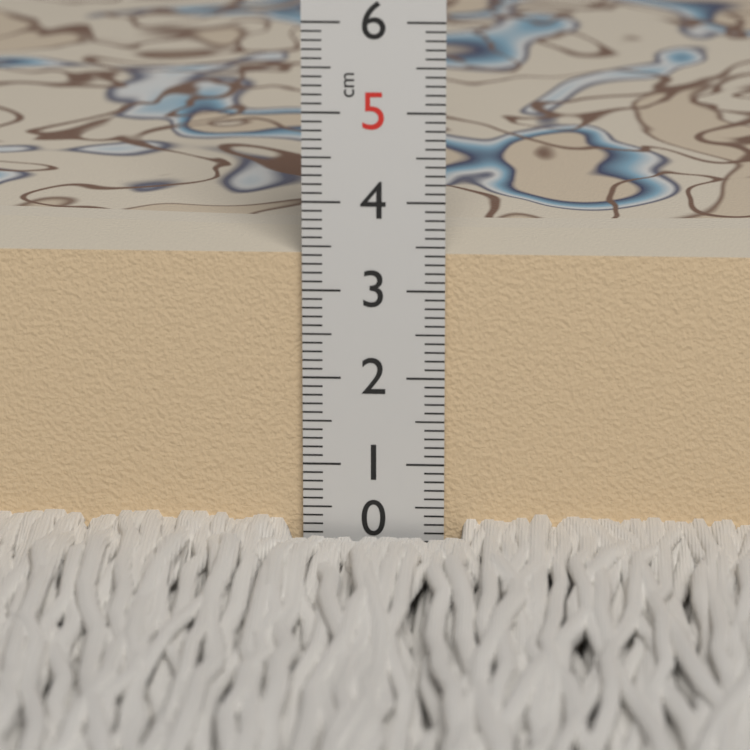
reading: 3.4 cm
